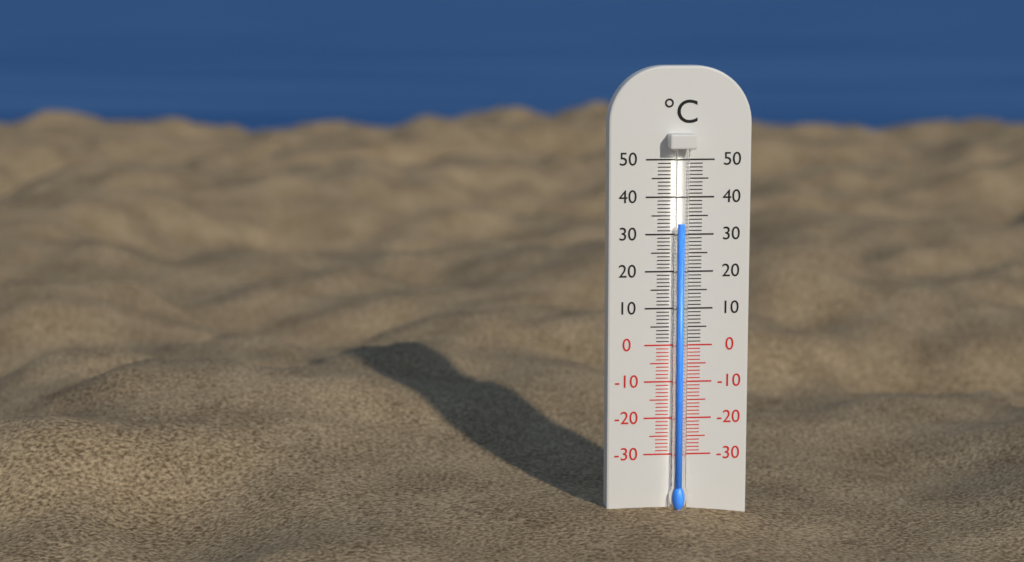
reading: 33 °C
